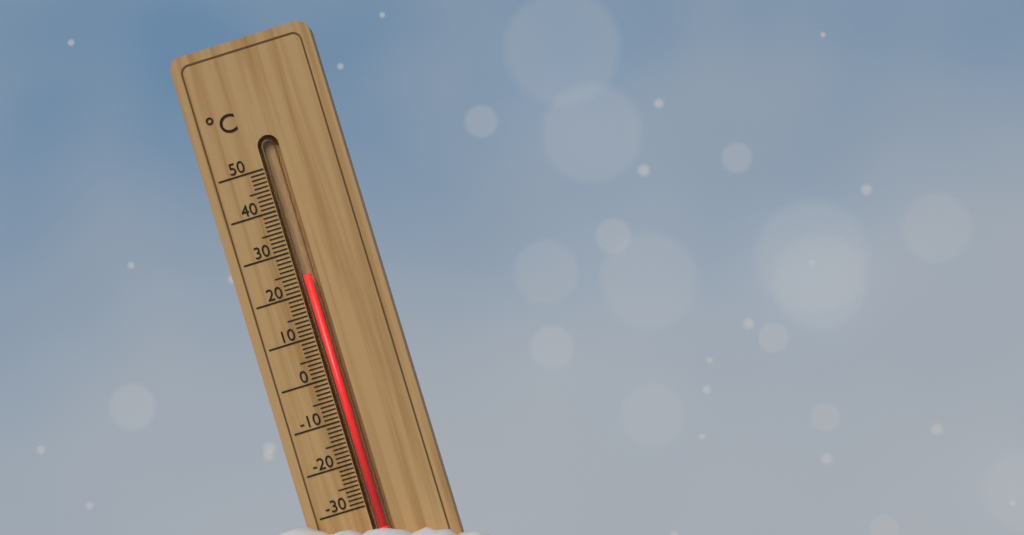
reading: 24 °C
